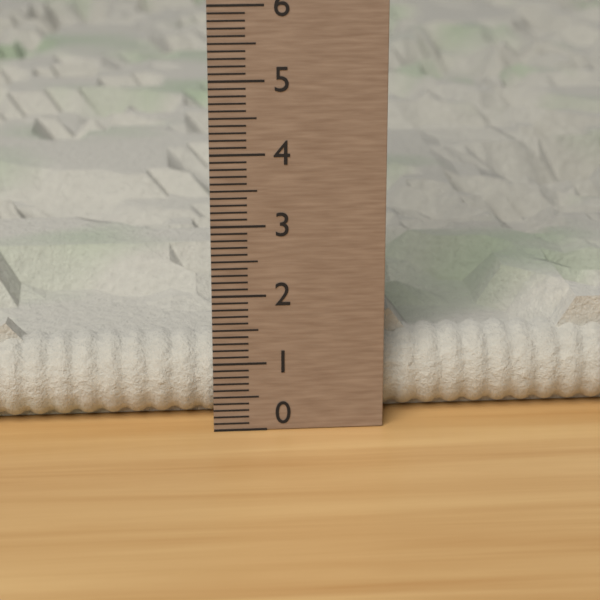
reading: 1.6 (no unit)
